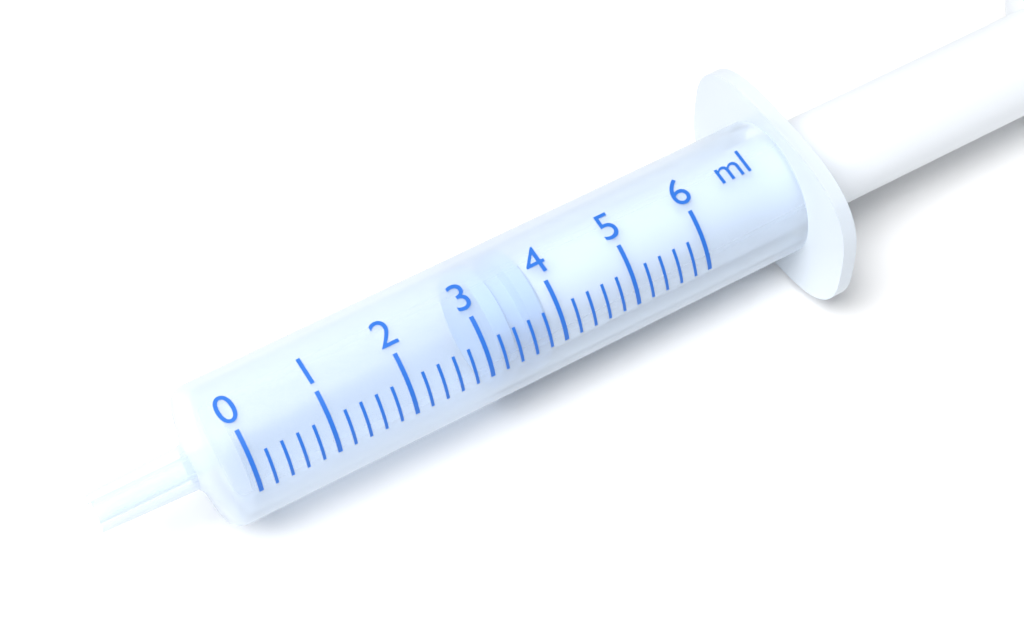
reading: 3.2 ml
